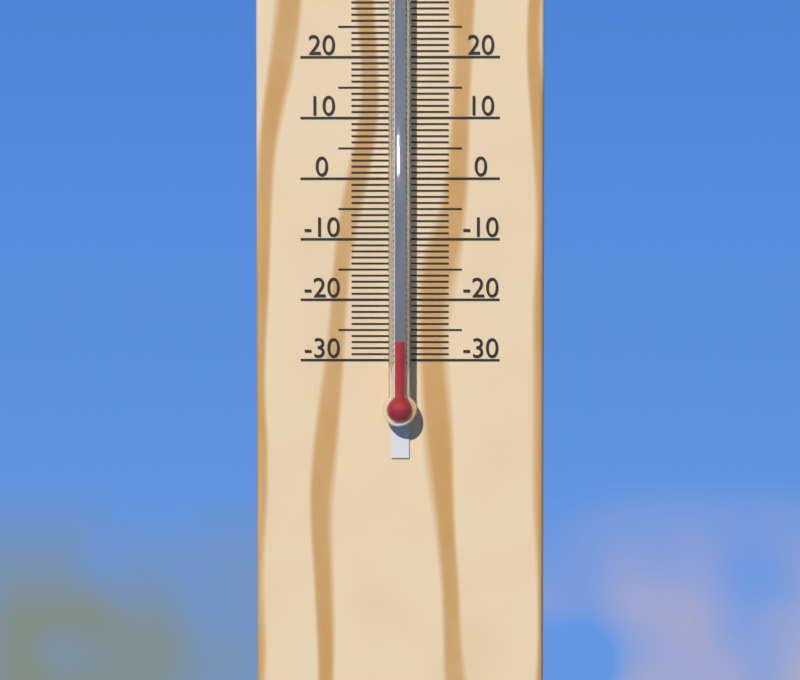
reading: -27 °C
